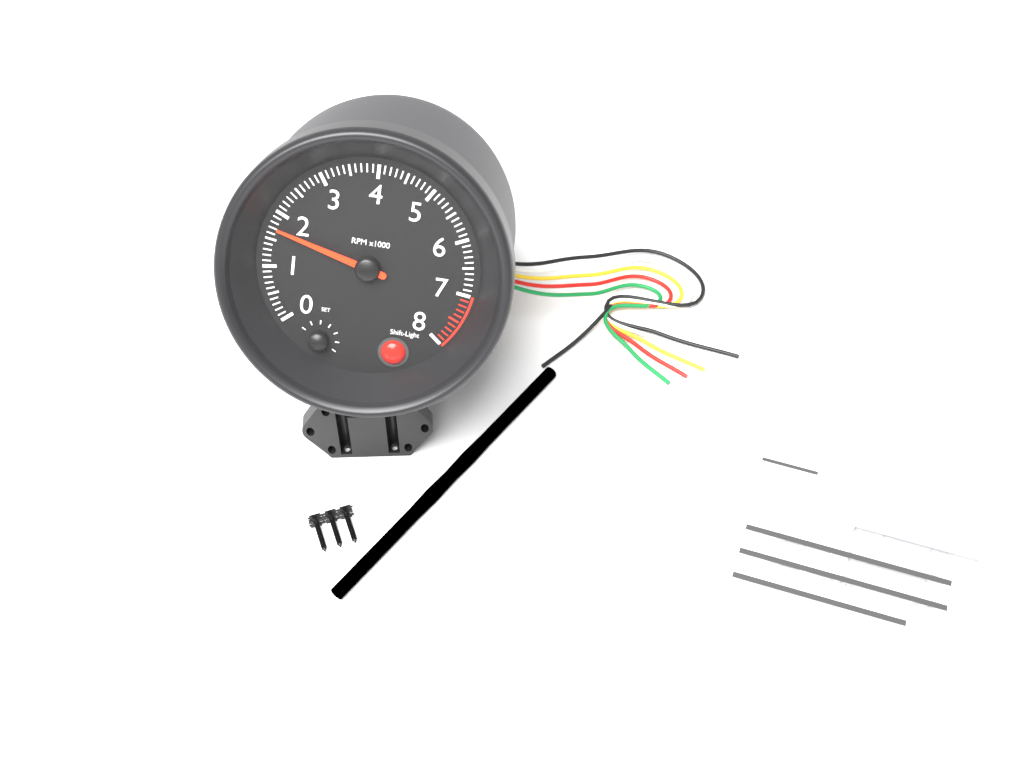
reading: 1700 RPM
